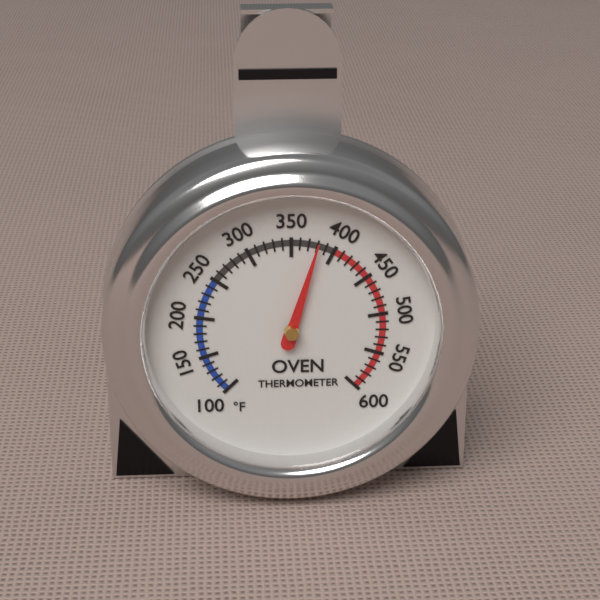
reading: 380 °F
